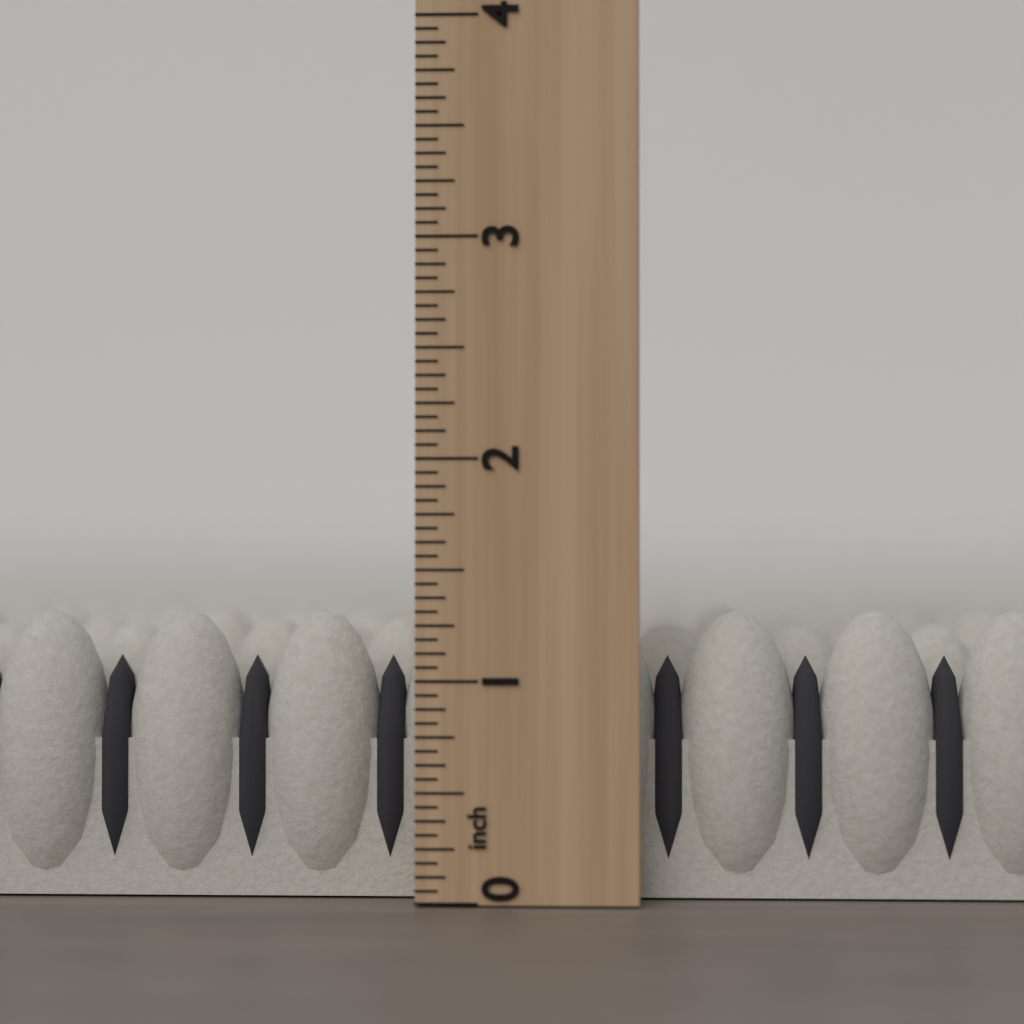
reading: 1.3125 inch
